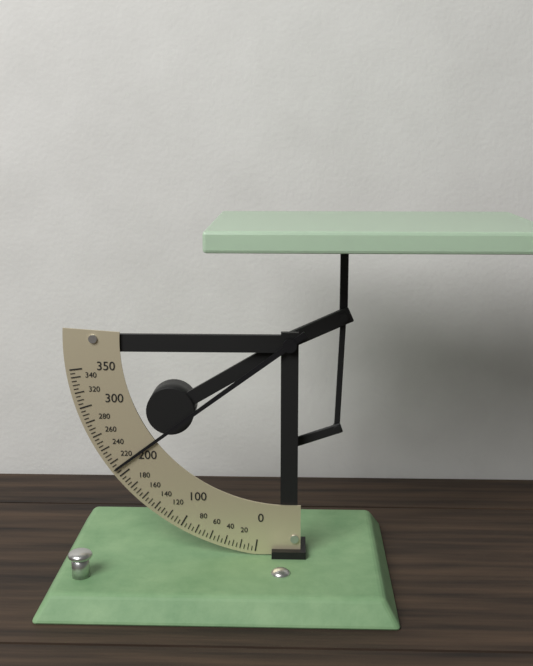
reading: 210 (no unit)
